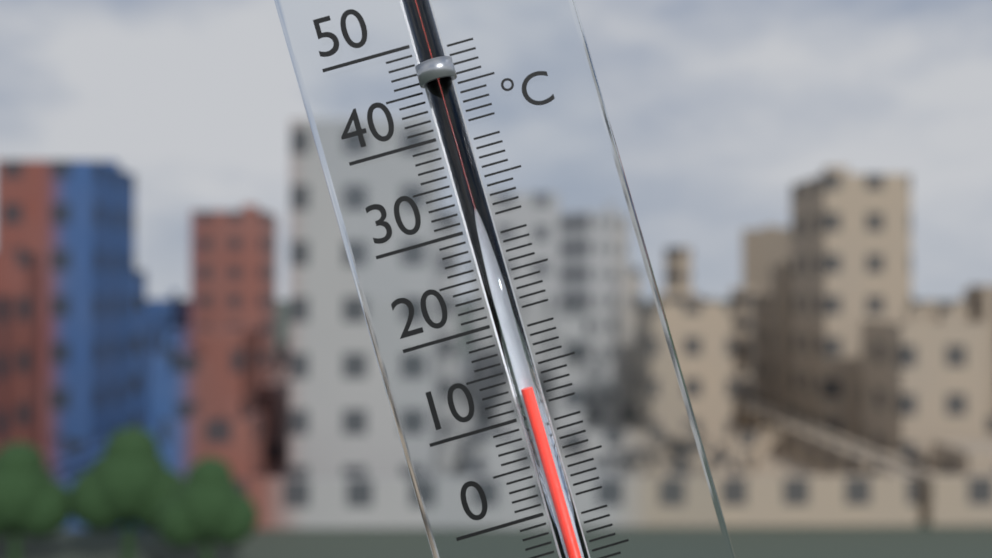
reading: 13 °C
